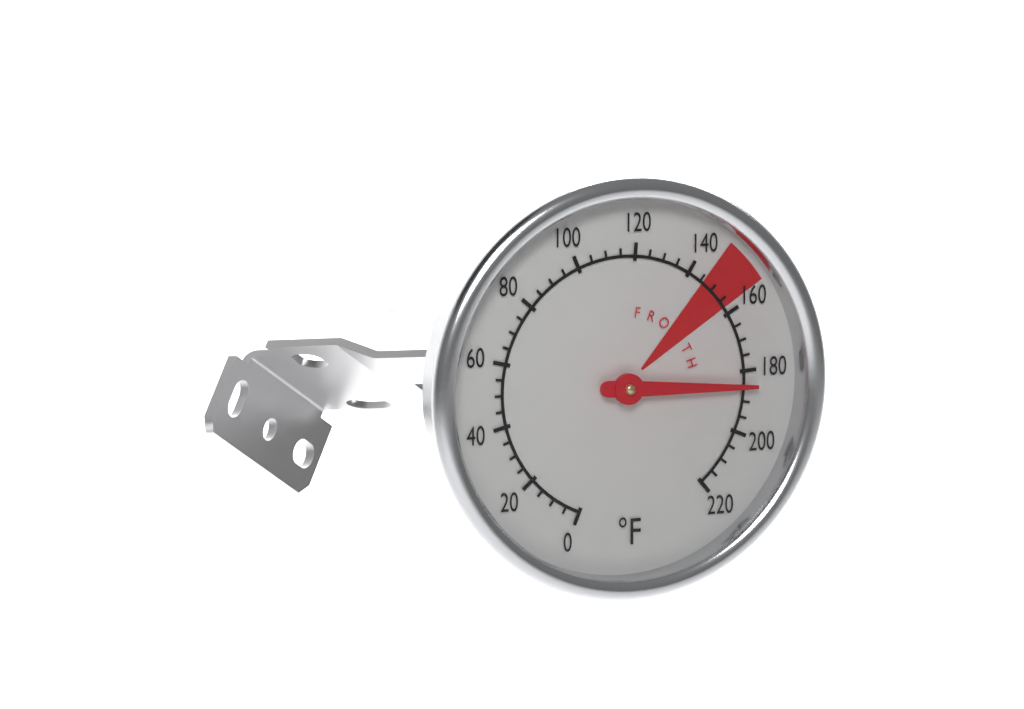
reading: 185 °F
